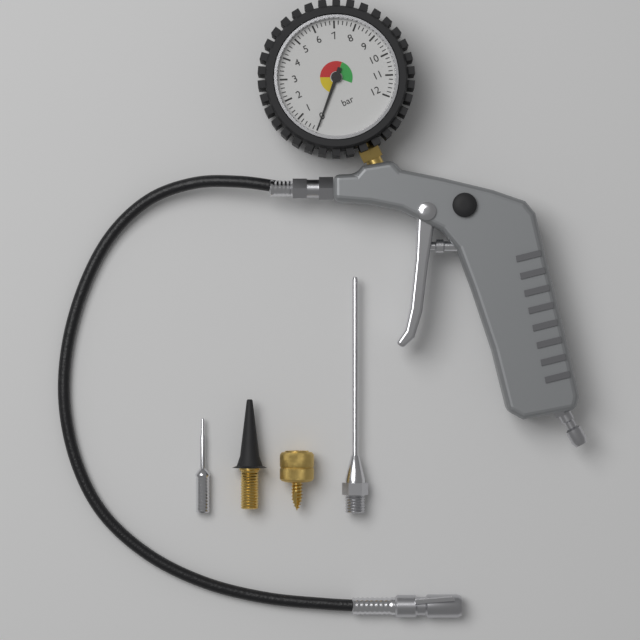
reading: 0.0 bar
